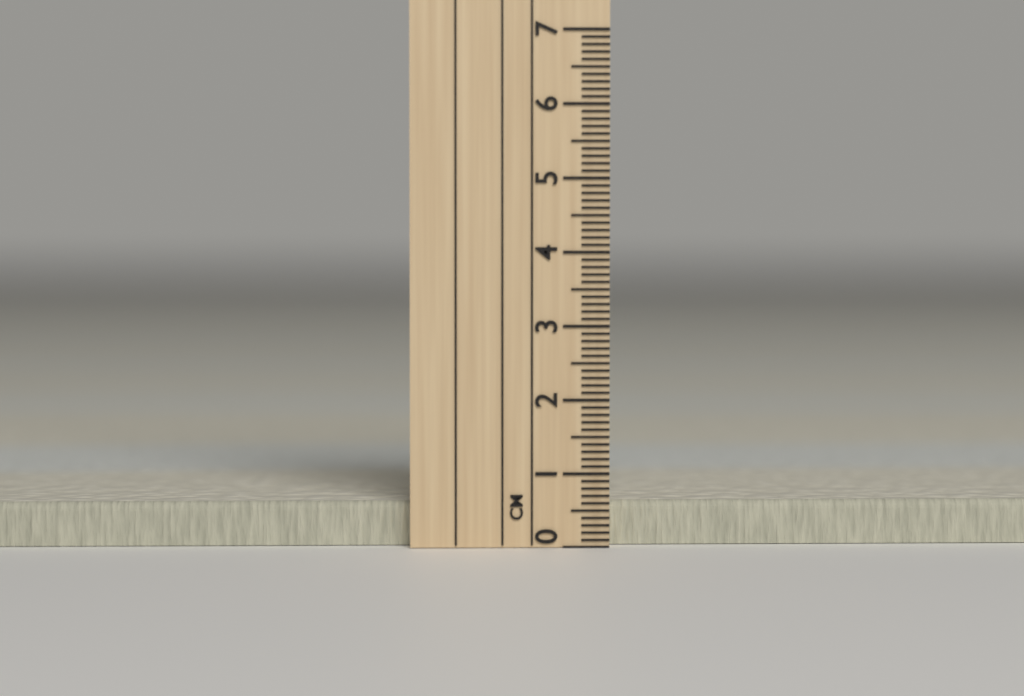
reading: 0.6 cm
